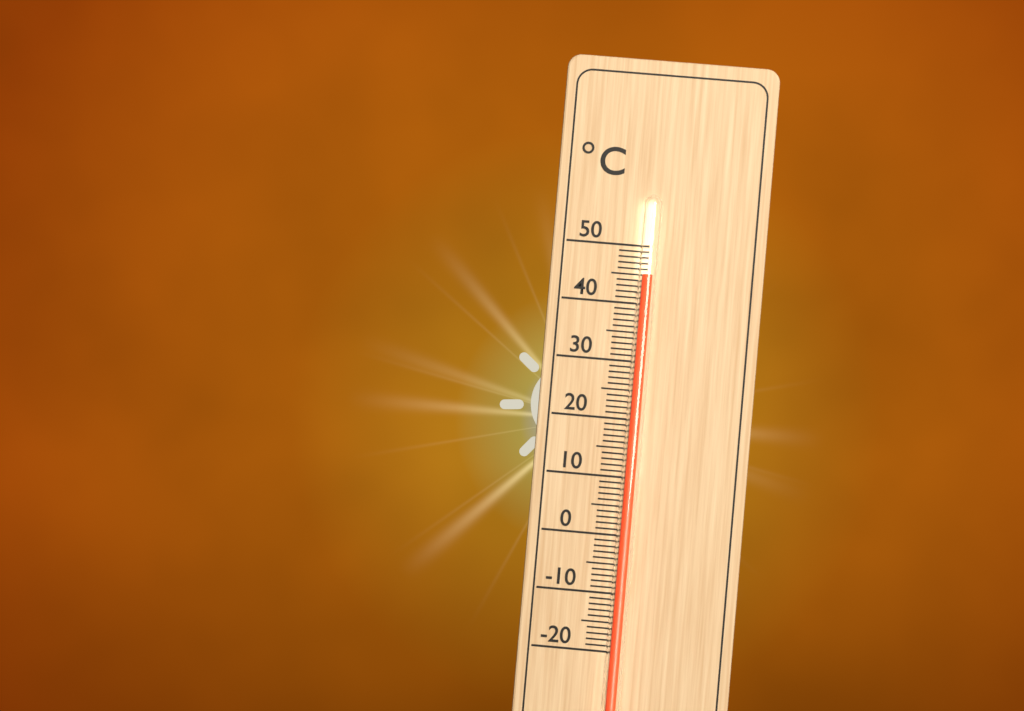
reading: 45 °C
